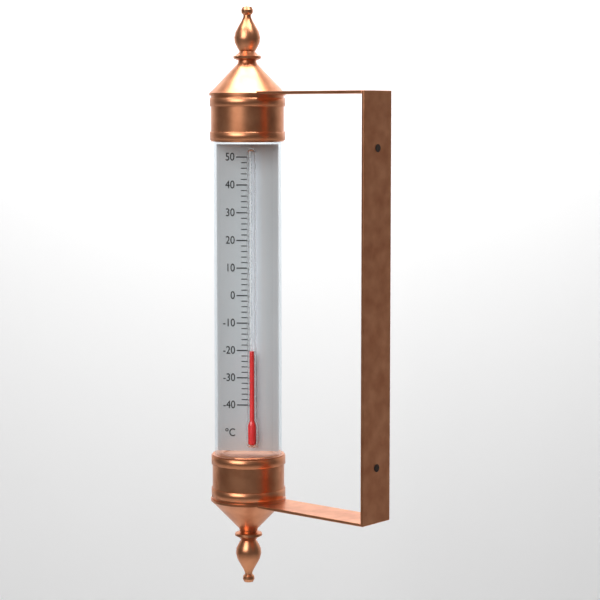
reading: -20 °C
